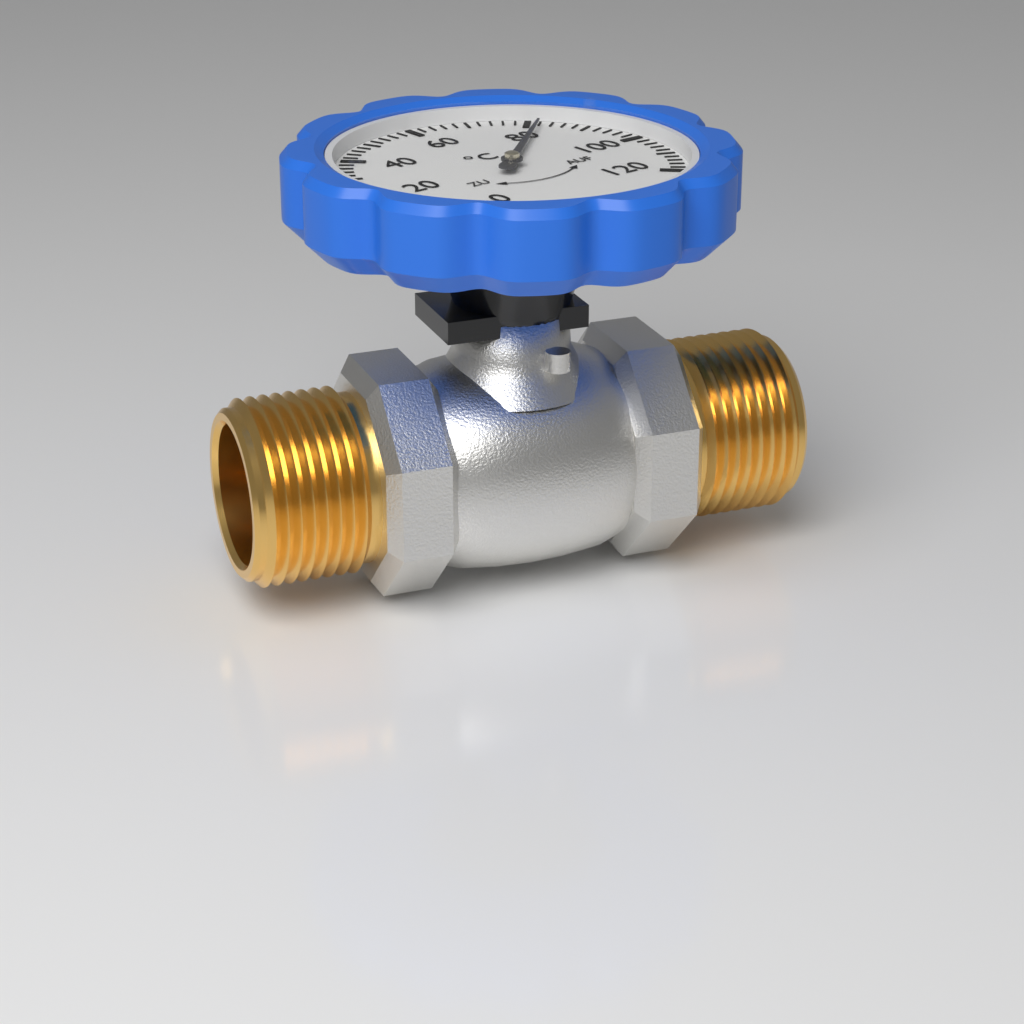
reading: 82 °C
